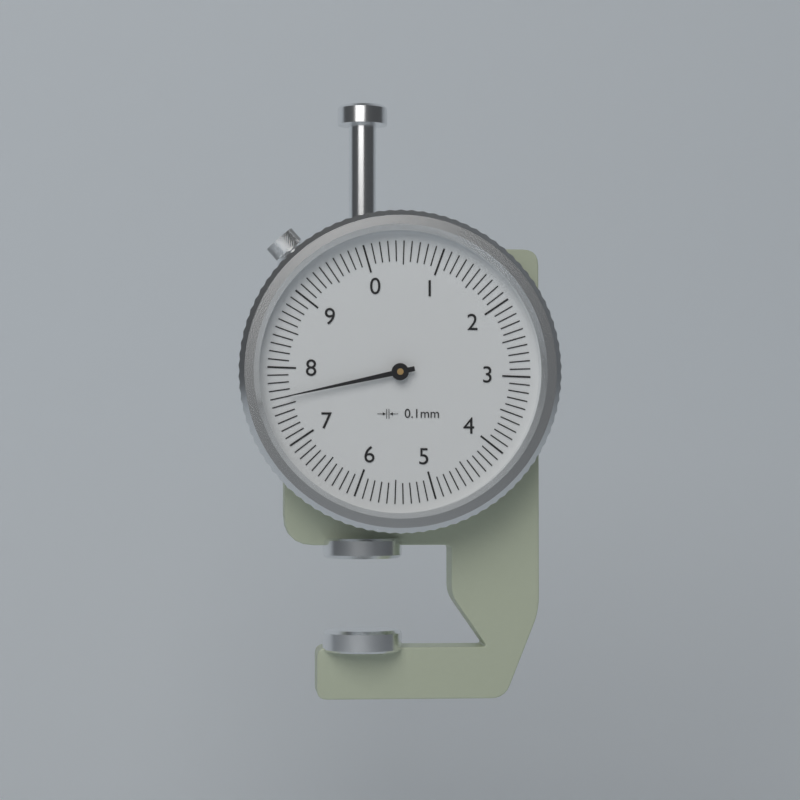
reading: 7.6 mm
